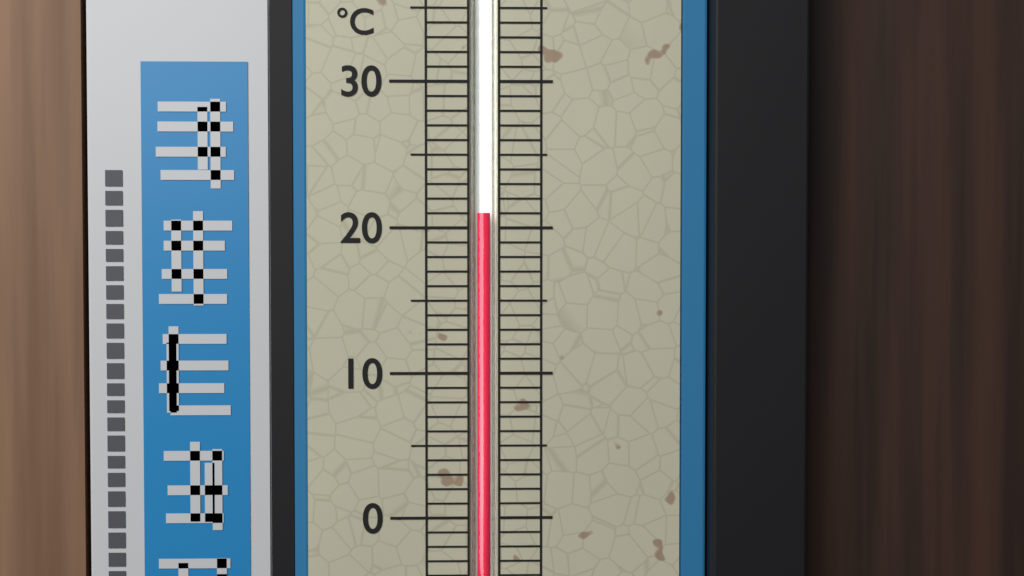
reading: 21 °C
